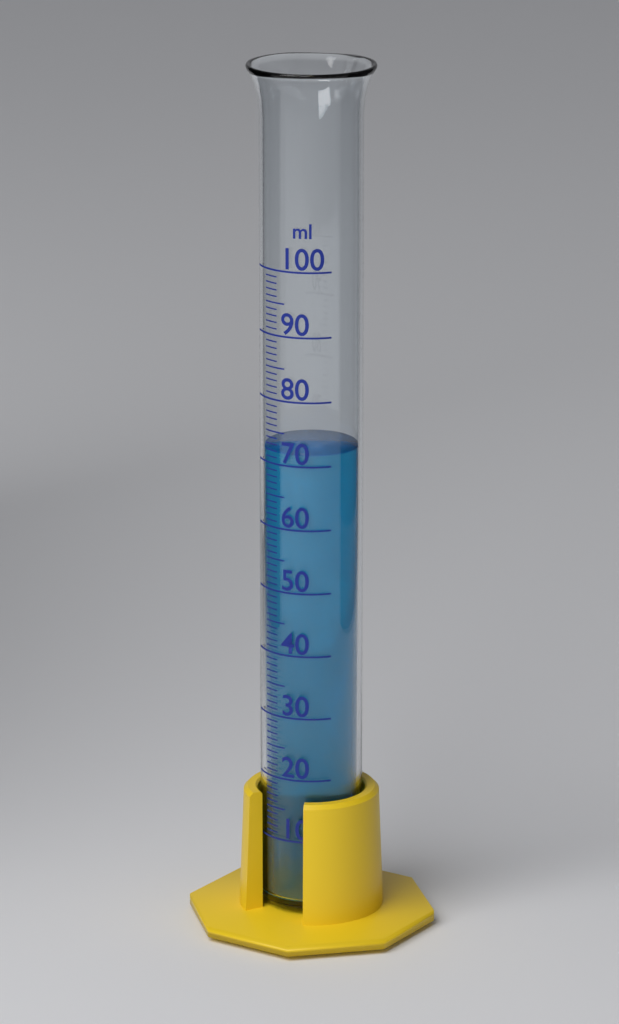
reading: 72 ml
